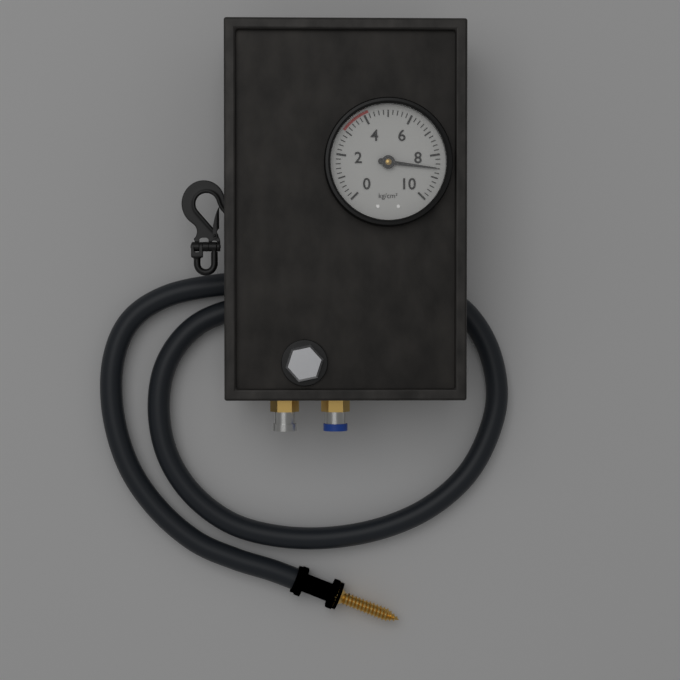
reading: 8.6 kg/cm²
